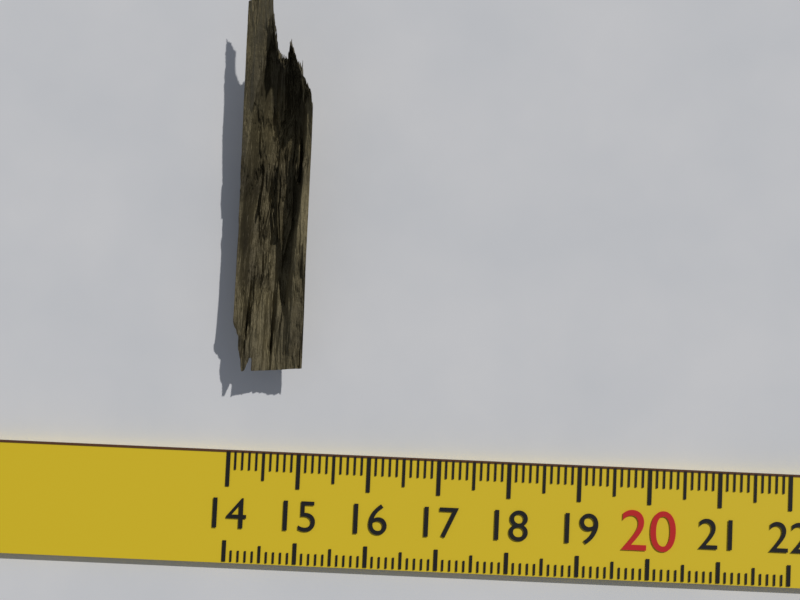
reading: 15.0 (no unit)
